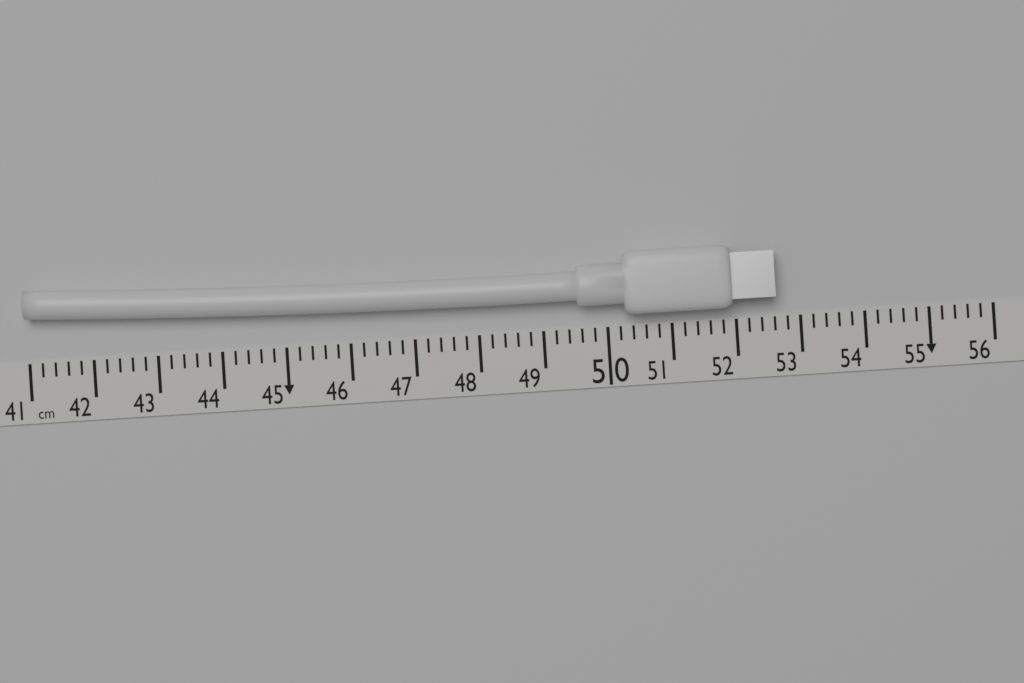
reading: 52.6 cm
